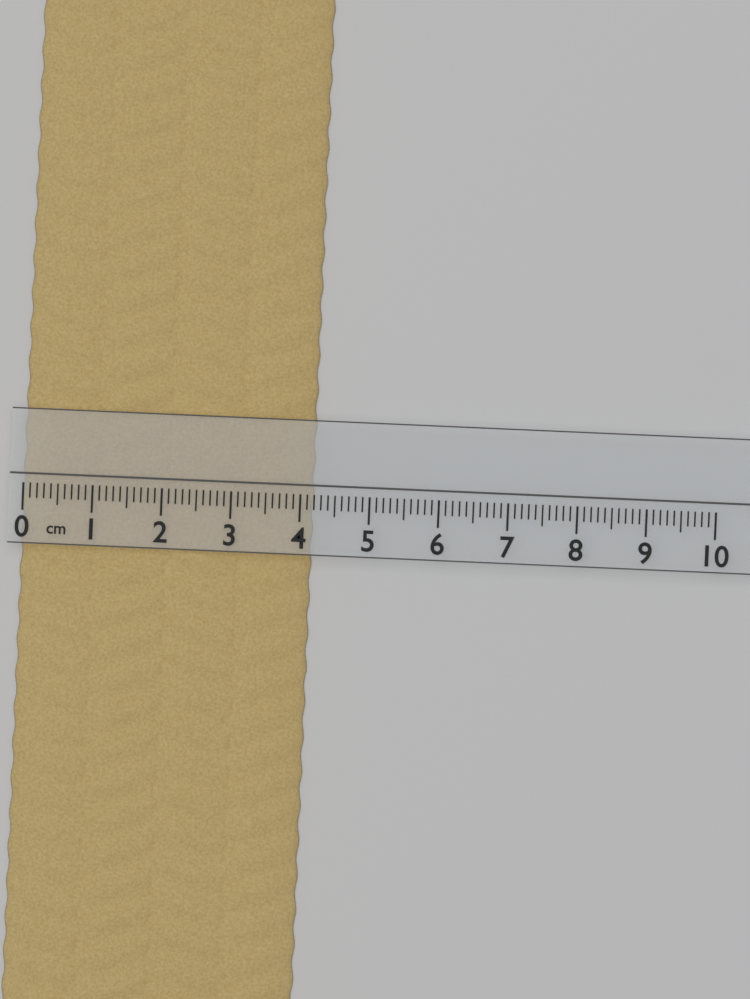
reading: 4.2 cm
